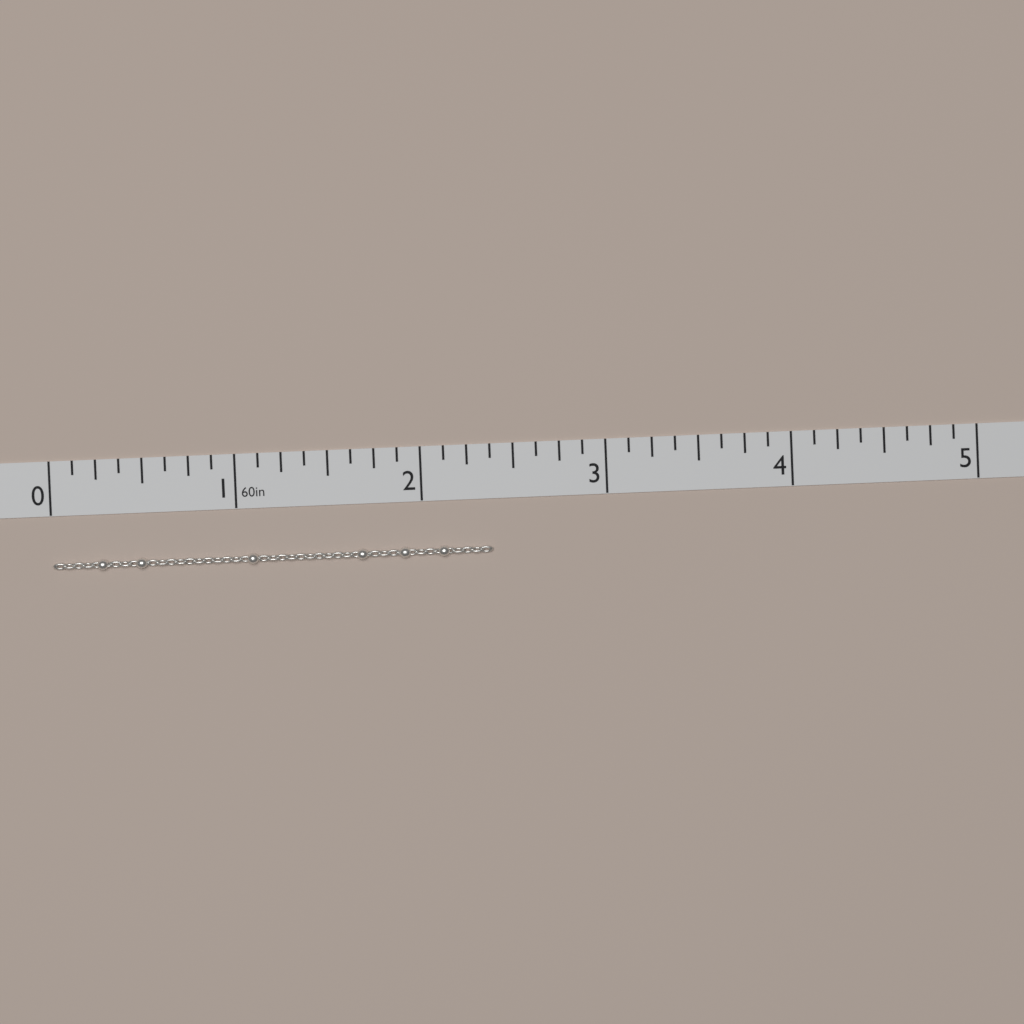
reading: 2.375 in
